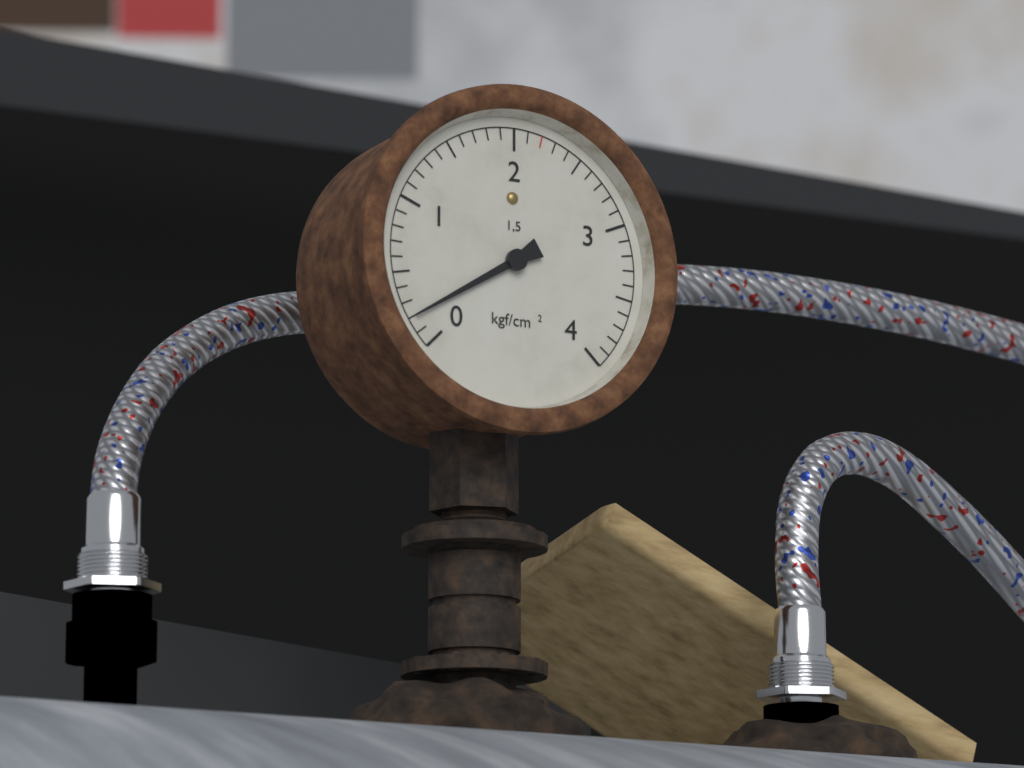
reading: 0.2 kgf/cm²
